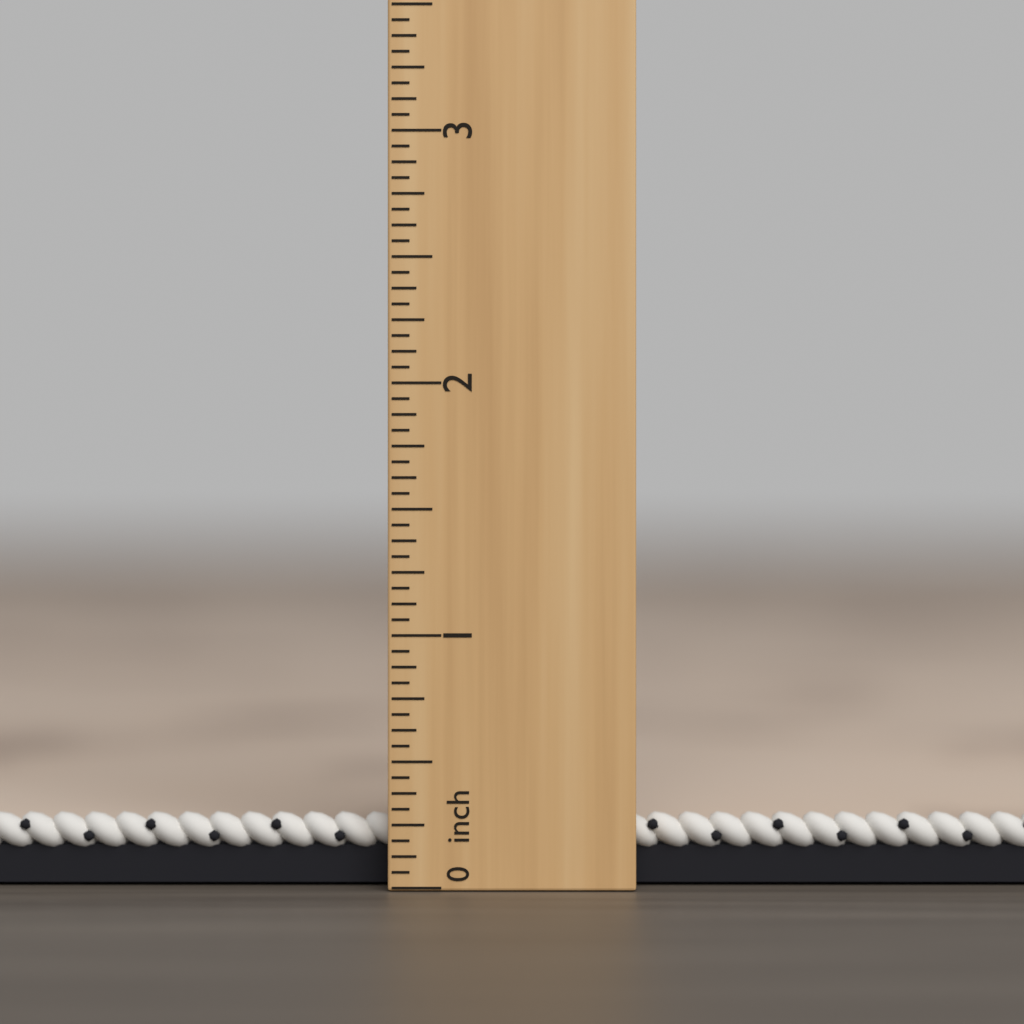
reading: 0.3000 inch
